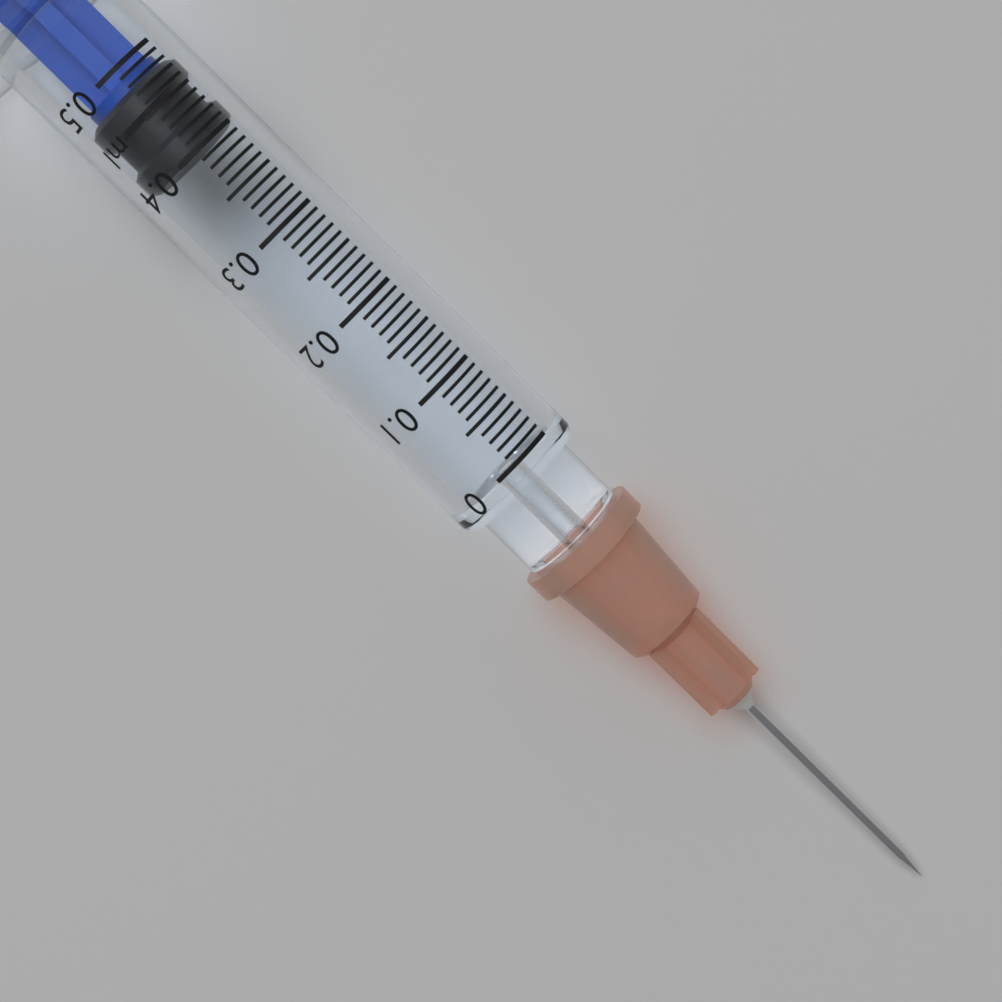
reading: 0.40 ml
